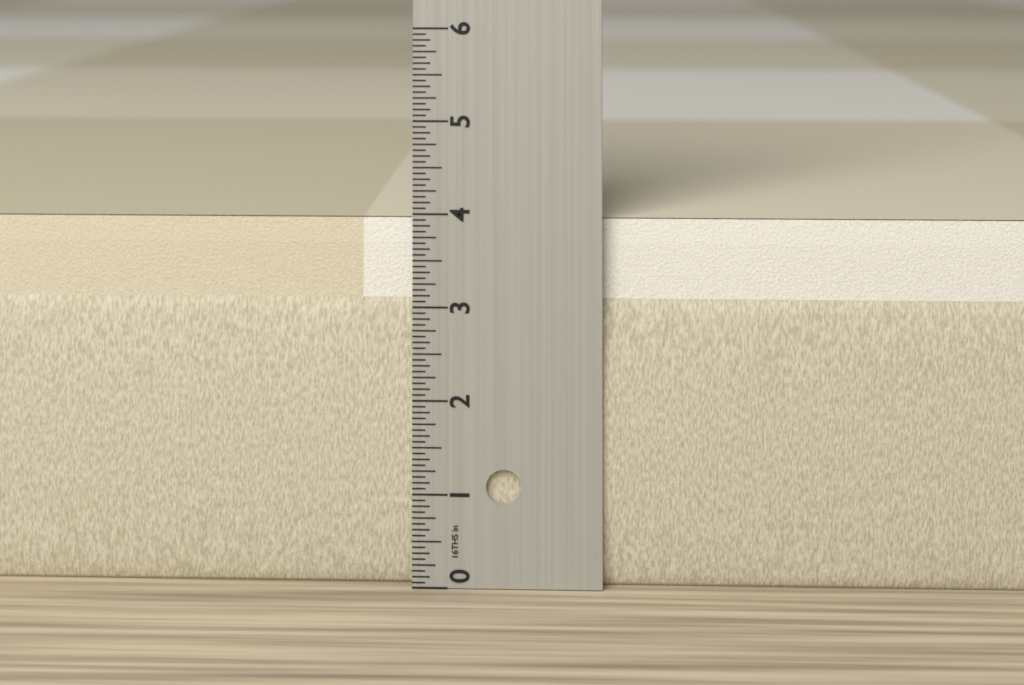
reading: 3.9375 in
